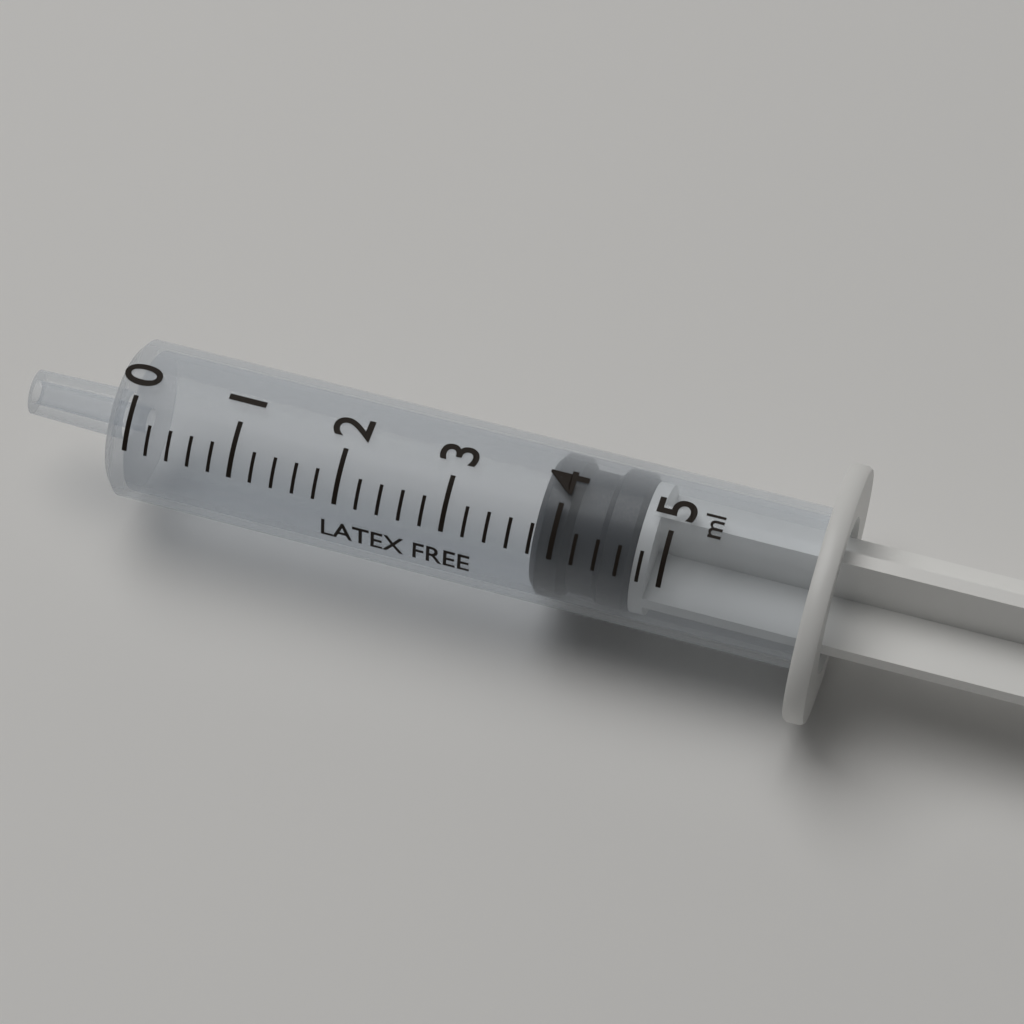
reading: 3.8 ml
